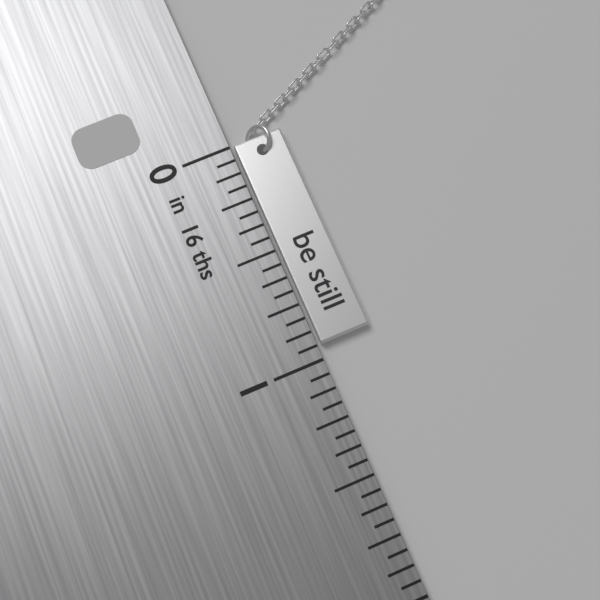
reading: 0.9375 in
